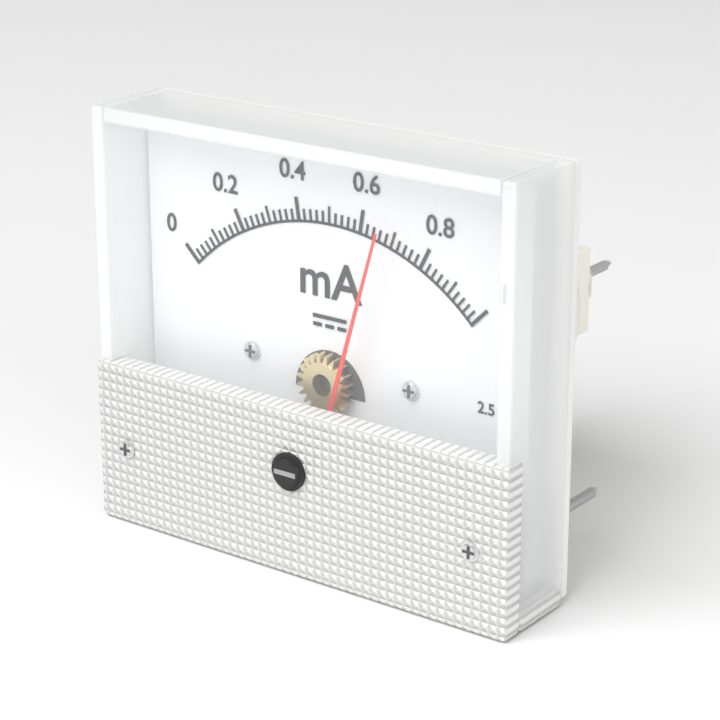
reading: 0.68 mA
